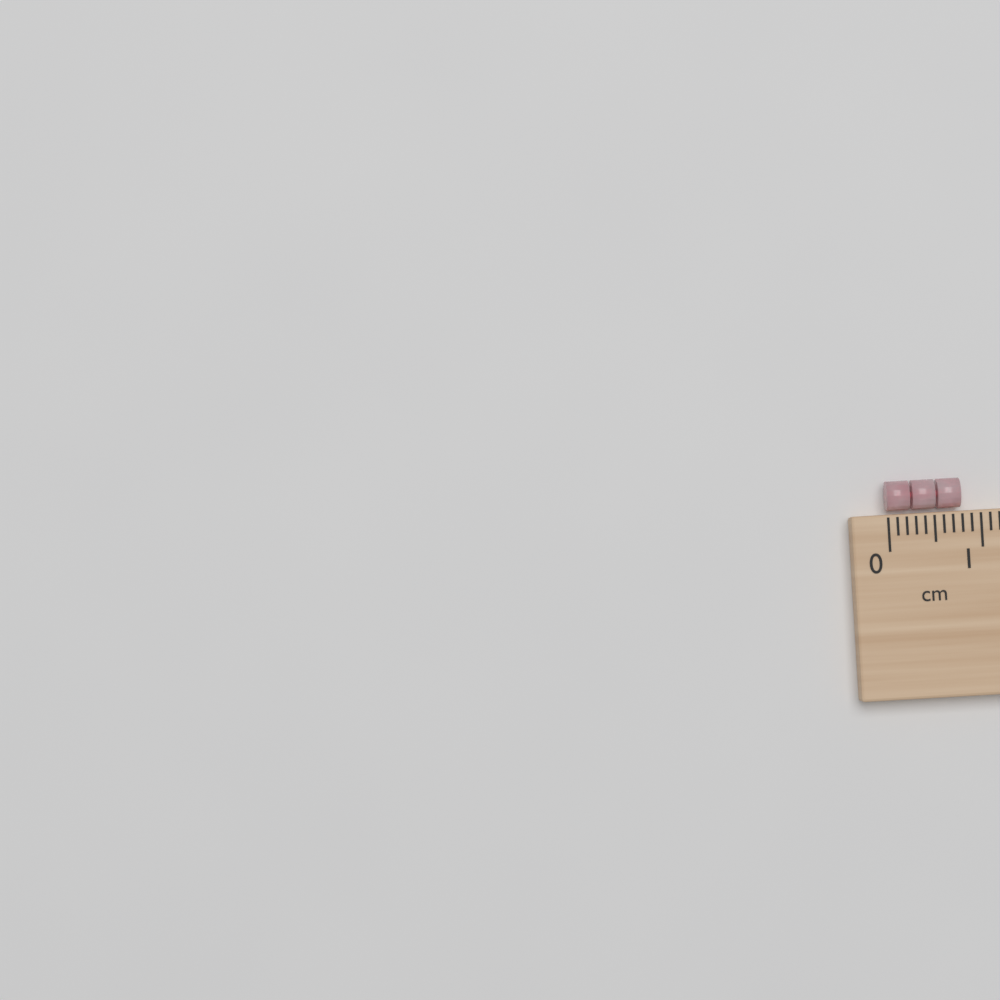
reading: 0.8 cm
